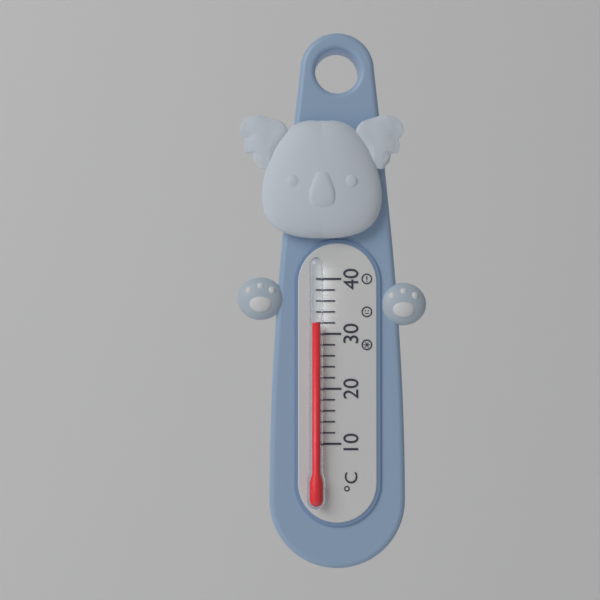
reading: 32 °C
